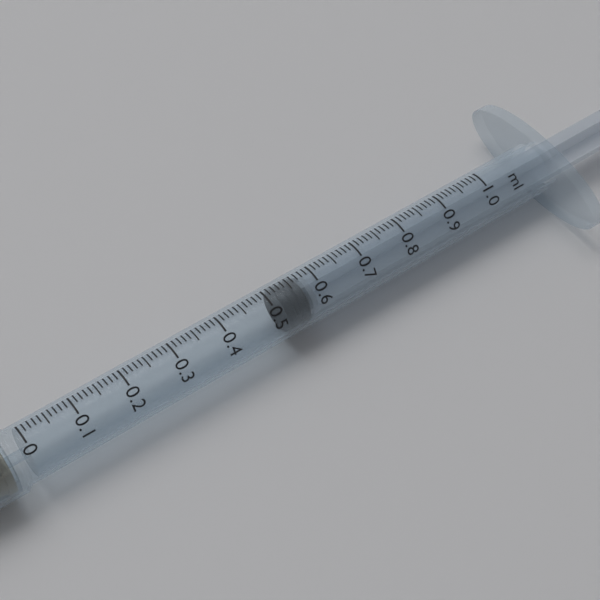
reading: 0.52 ml
